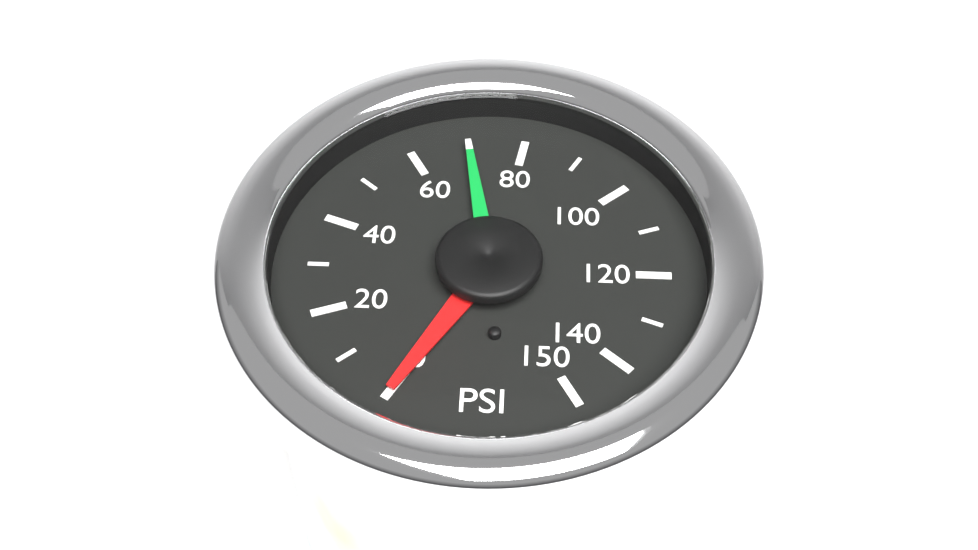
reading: 70 PSI
